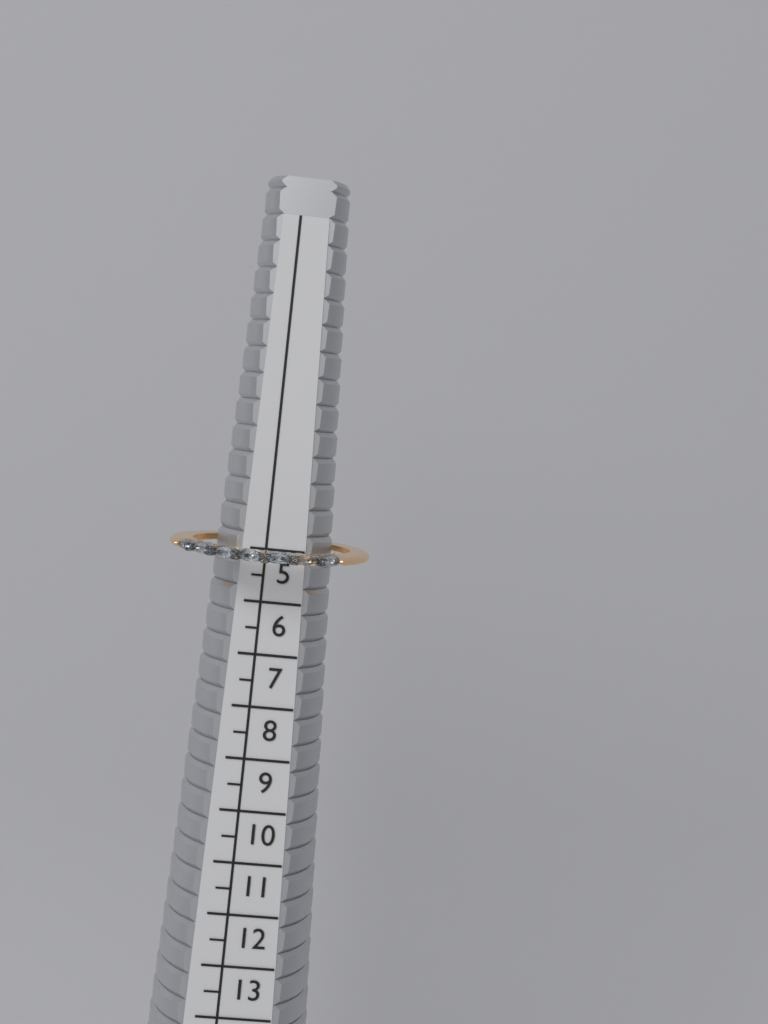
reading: 5.5 (no unit)
